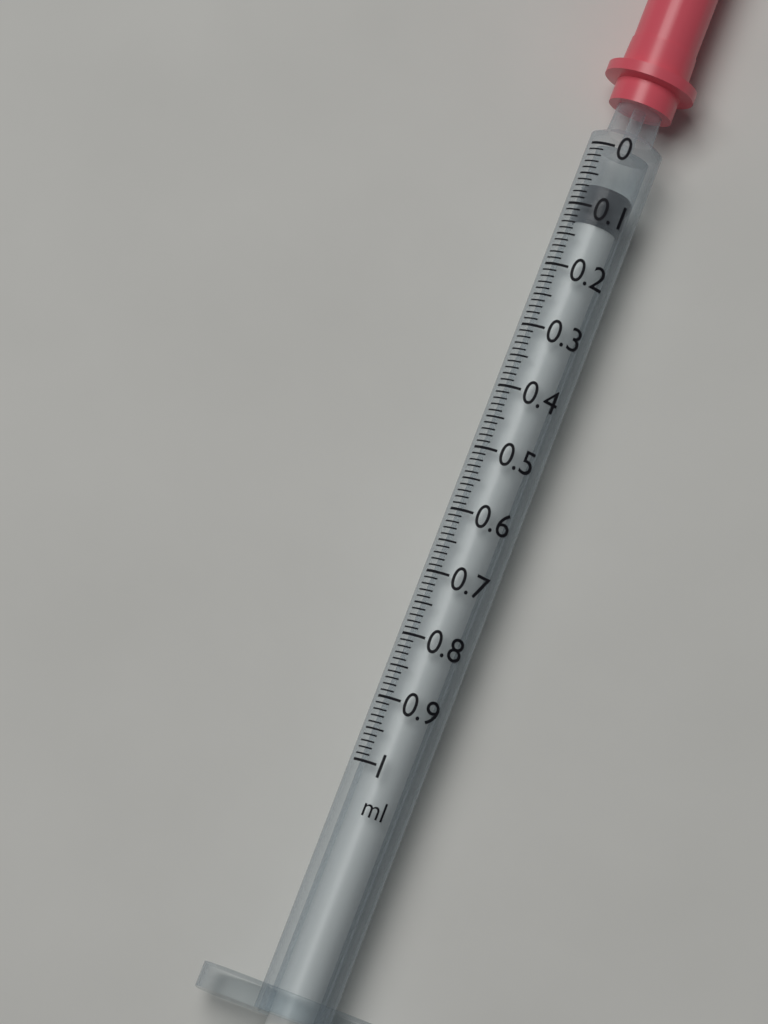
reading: 0.06 ml
